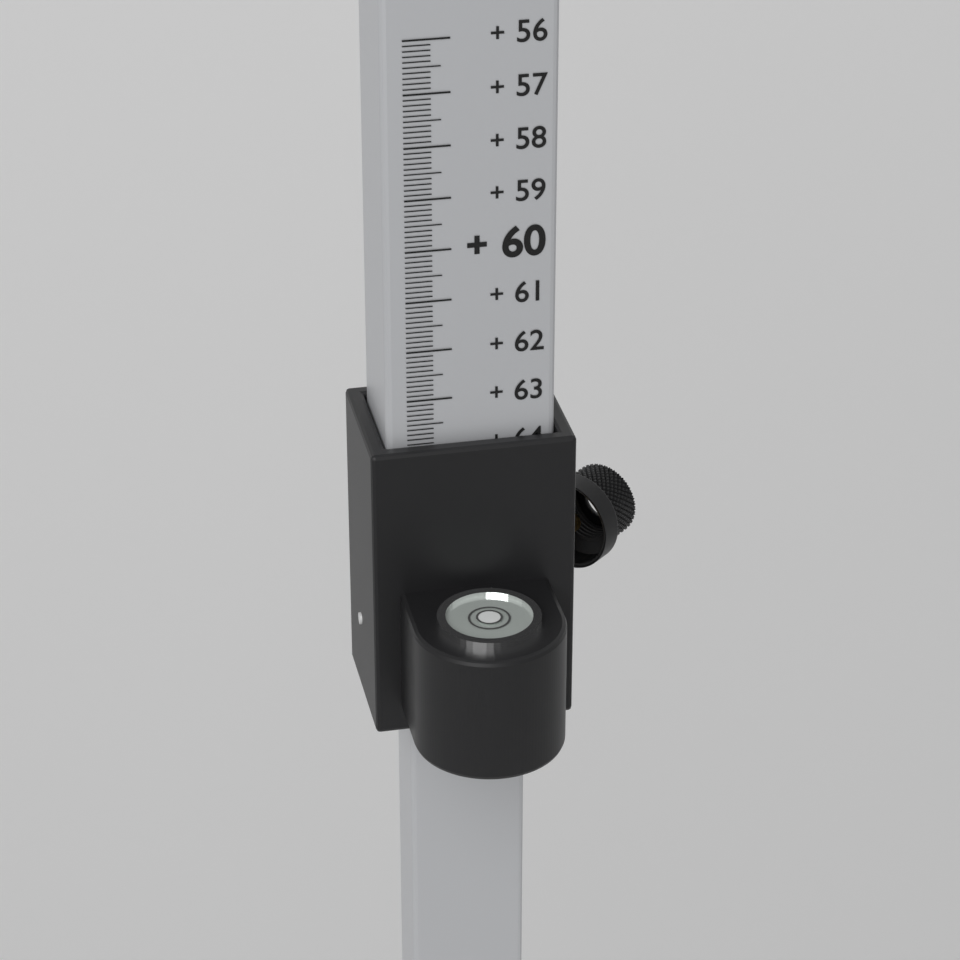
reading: 63.9 (no unit)
